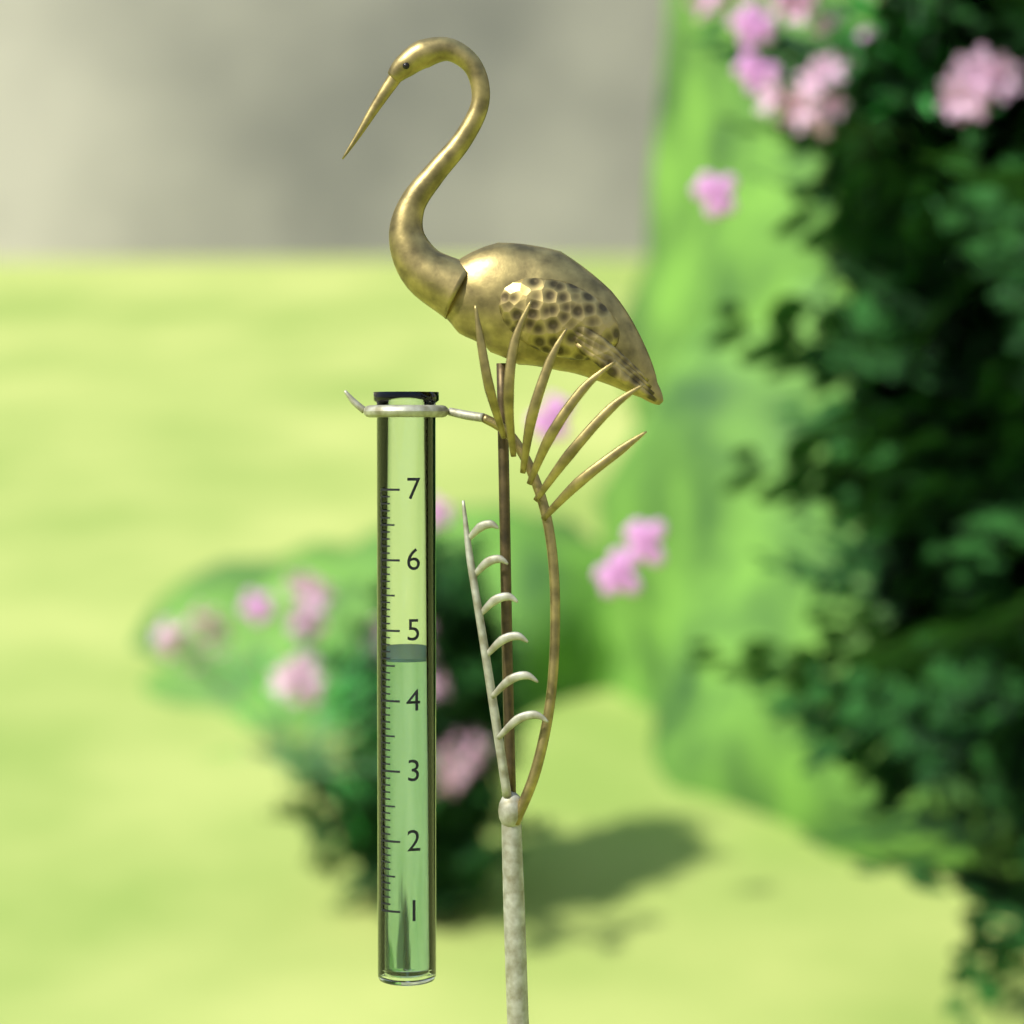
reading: 4.6 (no unit)
